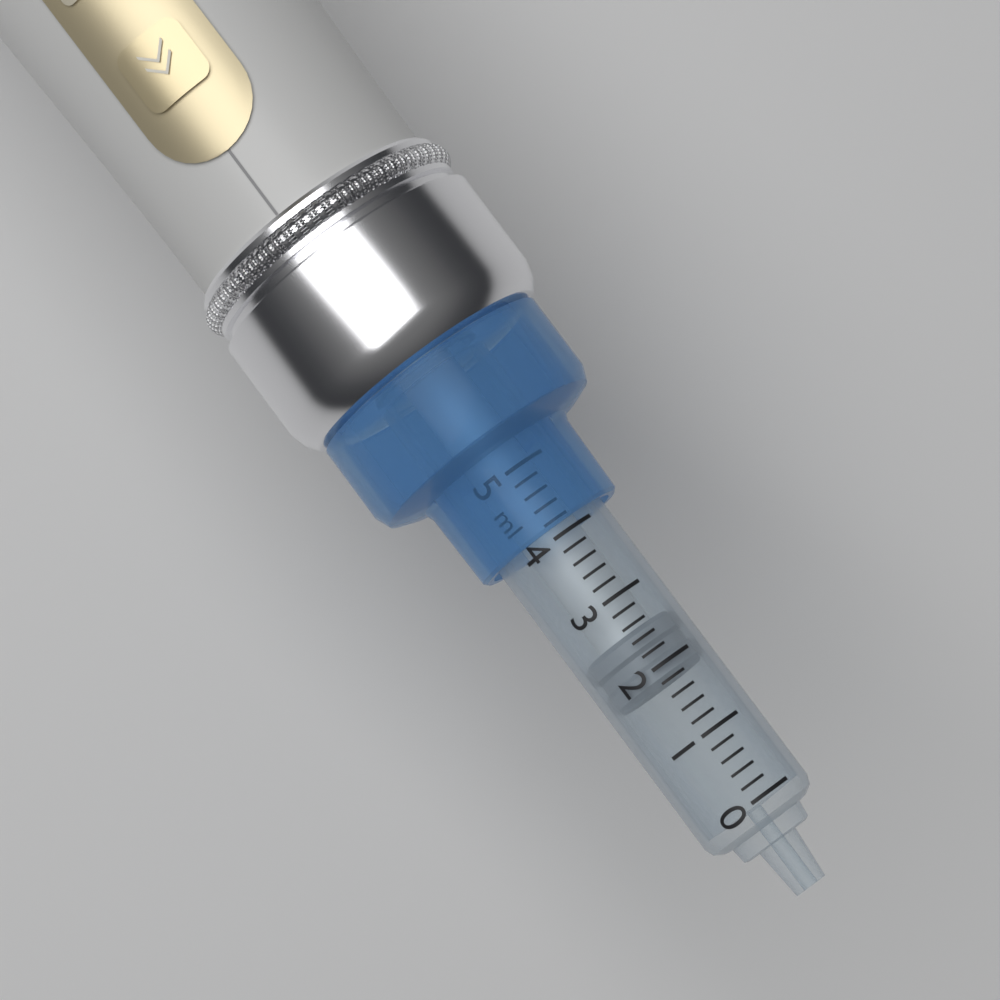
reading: 1.8 ml
